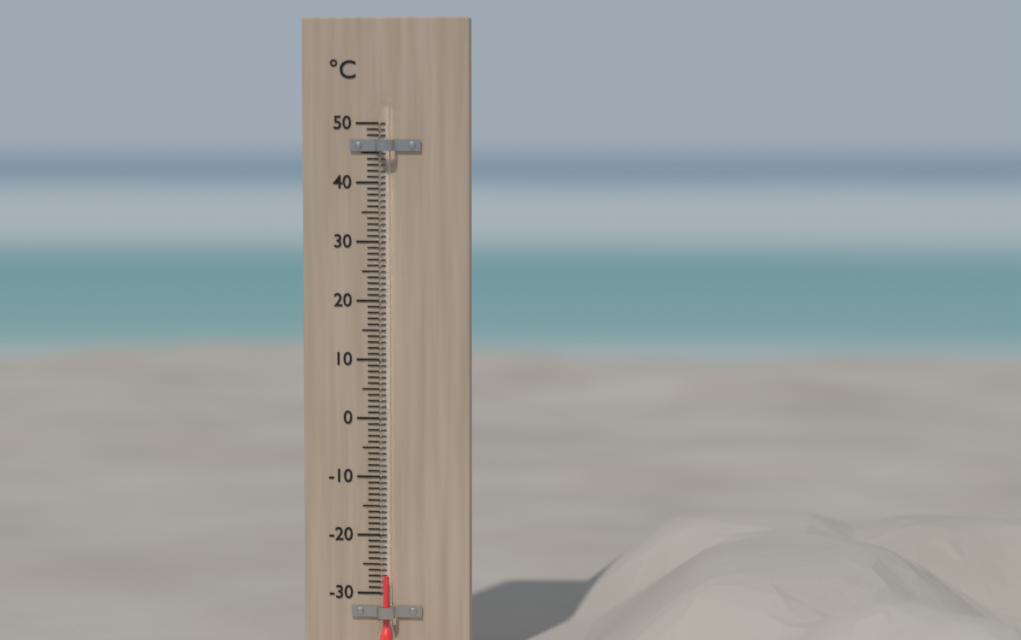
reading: -27 °C
